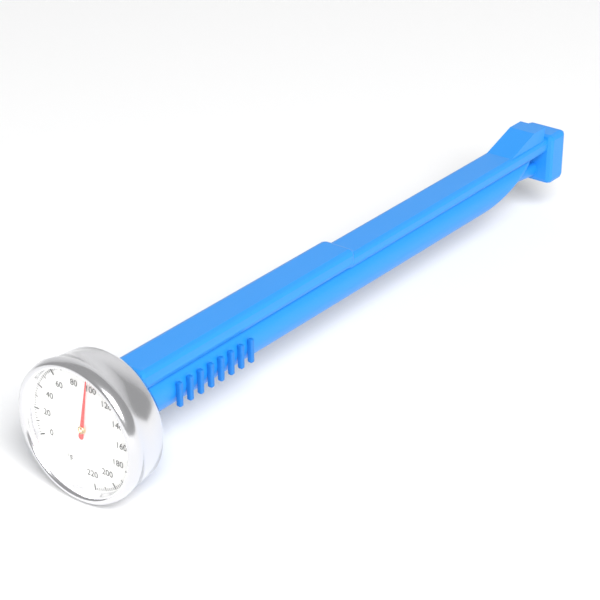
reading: 96 °F
